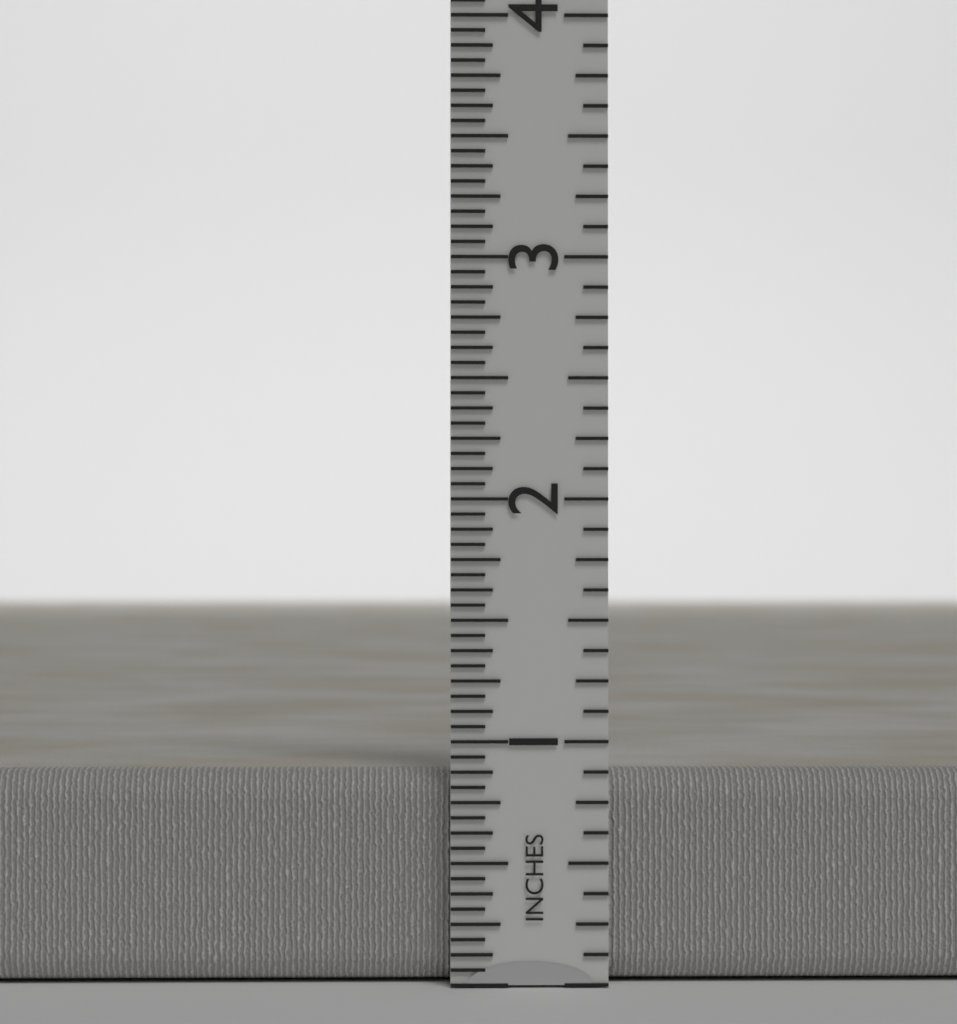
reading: 0.8750 in
